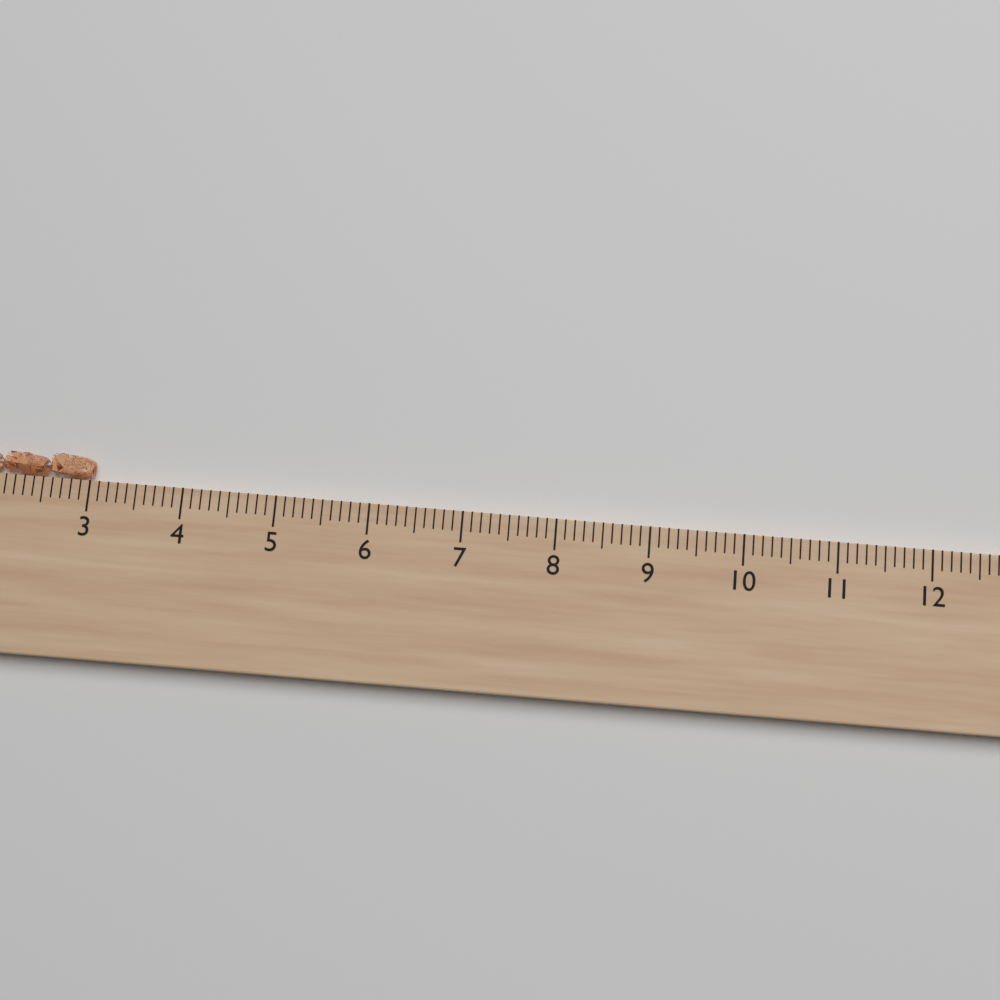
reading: 3.0 cm
